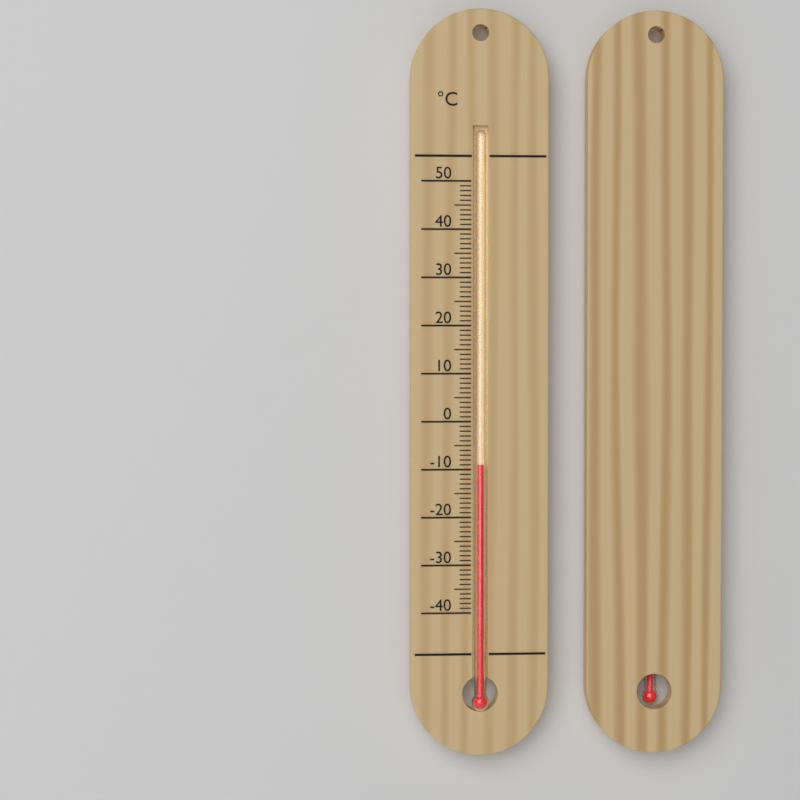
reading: -9 °C
